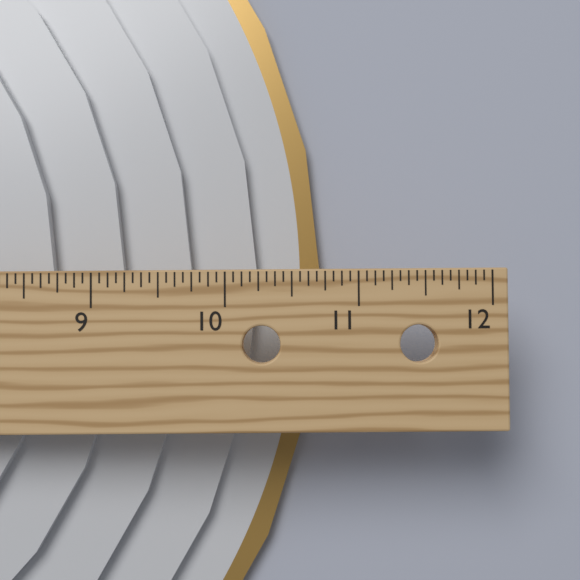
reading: 10.7500 in
